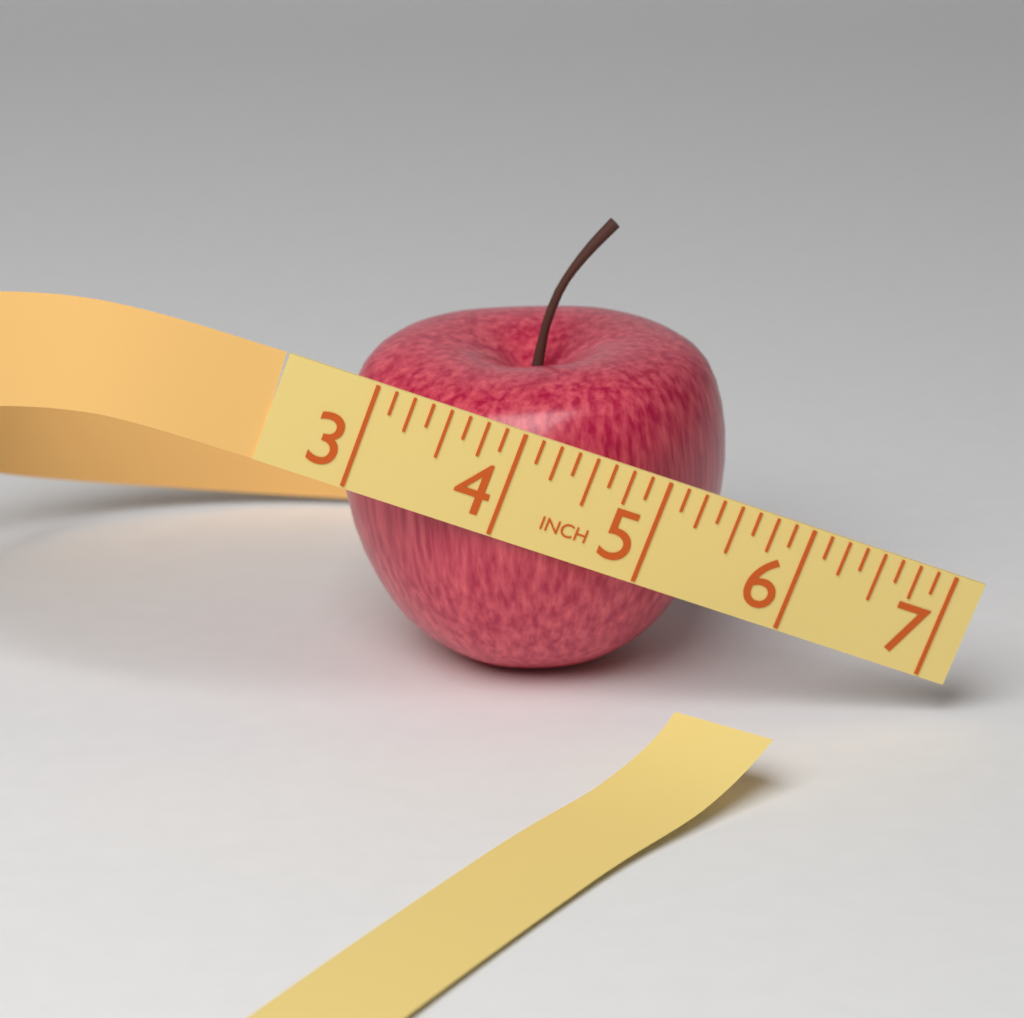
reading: 5.625 in
